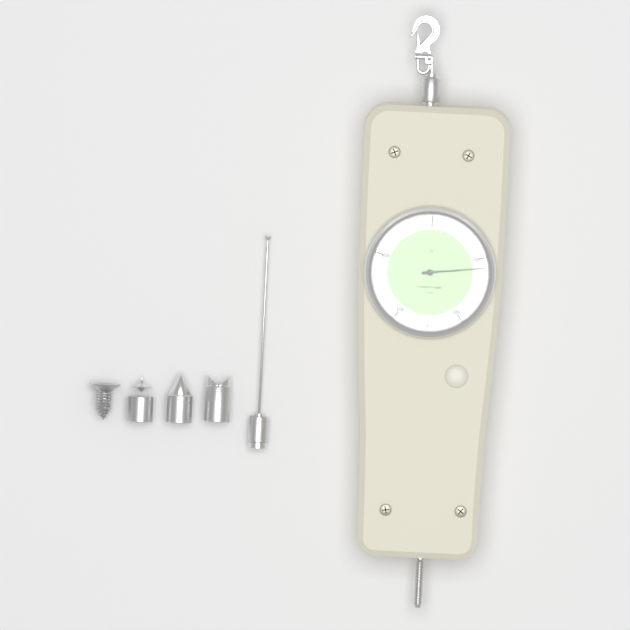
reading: 115 N
